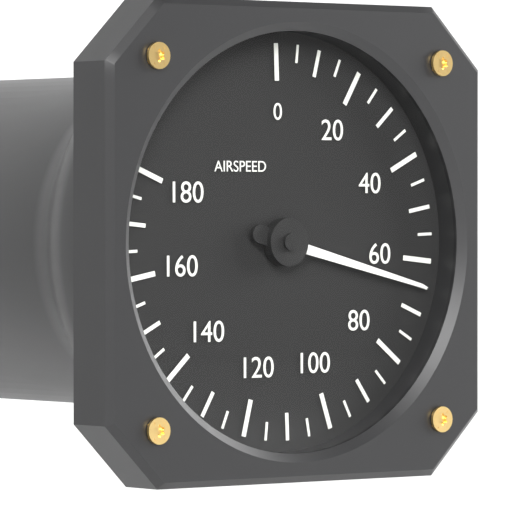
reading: 65 (no unit)
